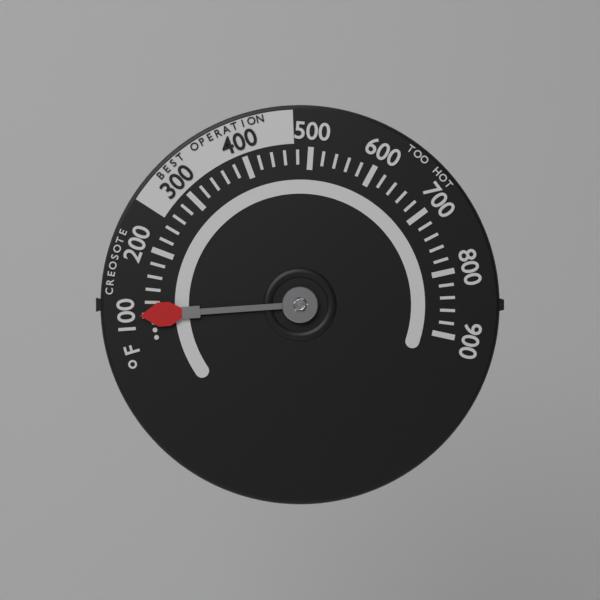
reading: 100 °F
